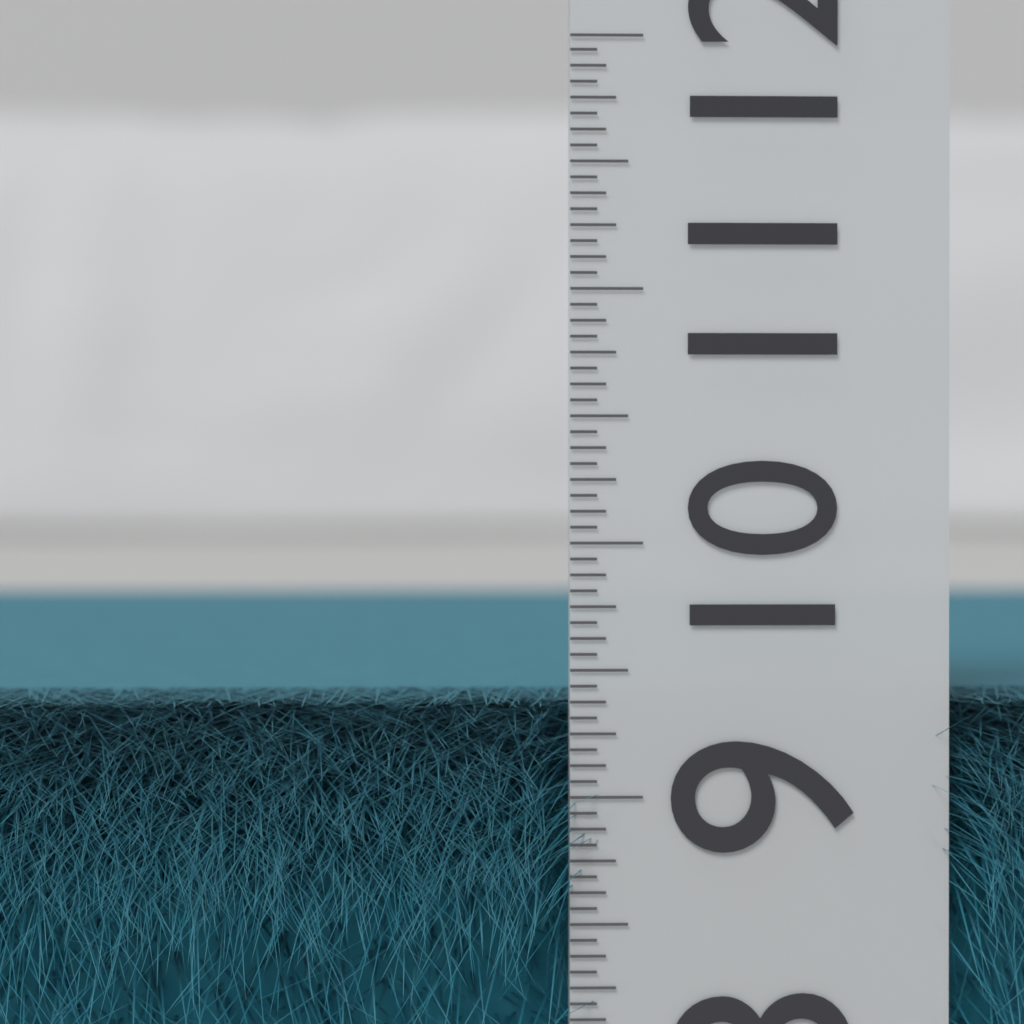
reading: 9.3750 (no unit)
